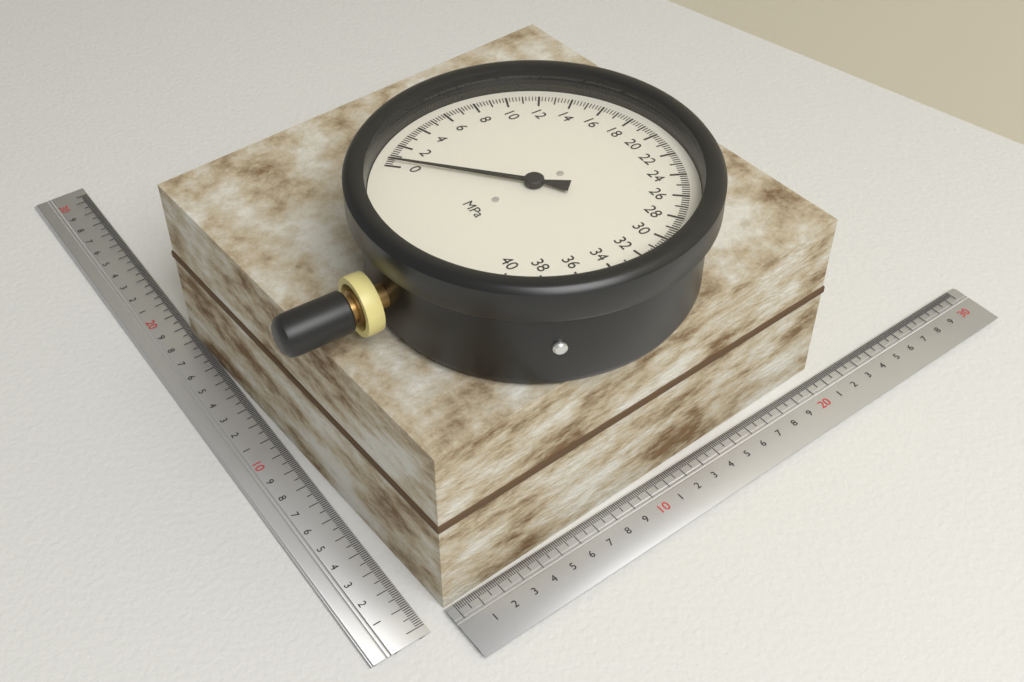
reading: 0.4 MPa
